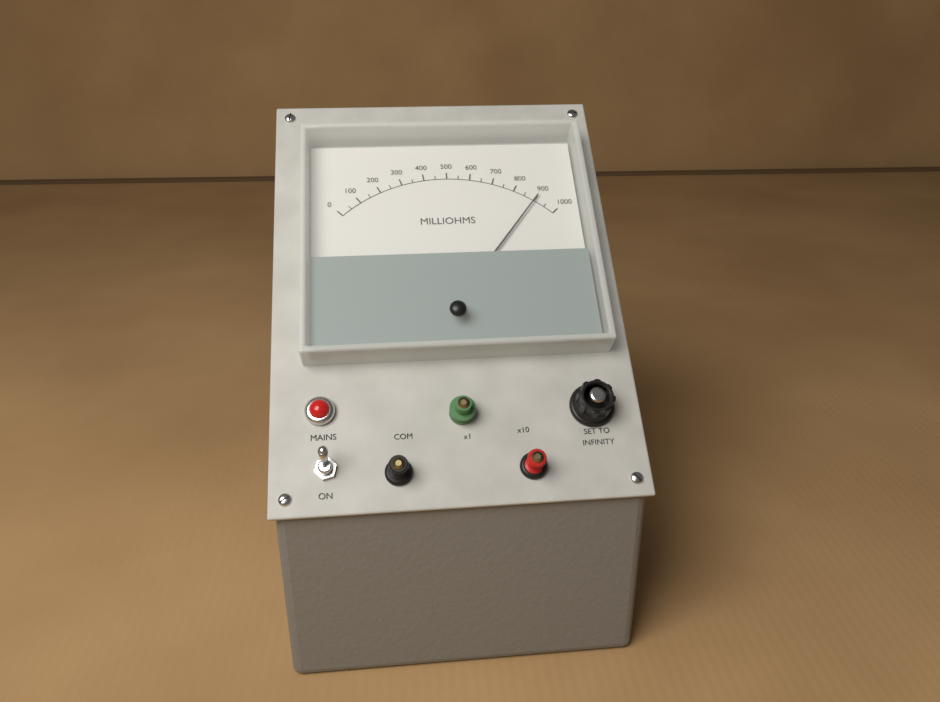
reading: 900 milliohms
